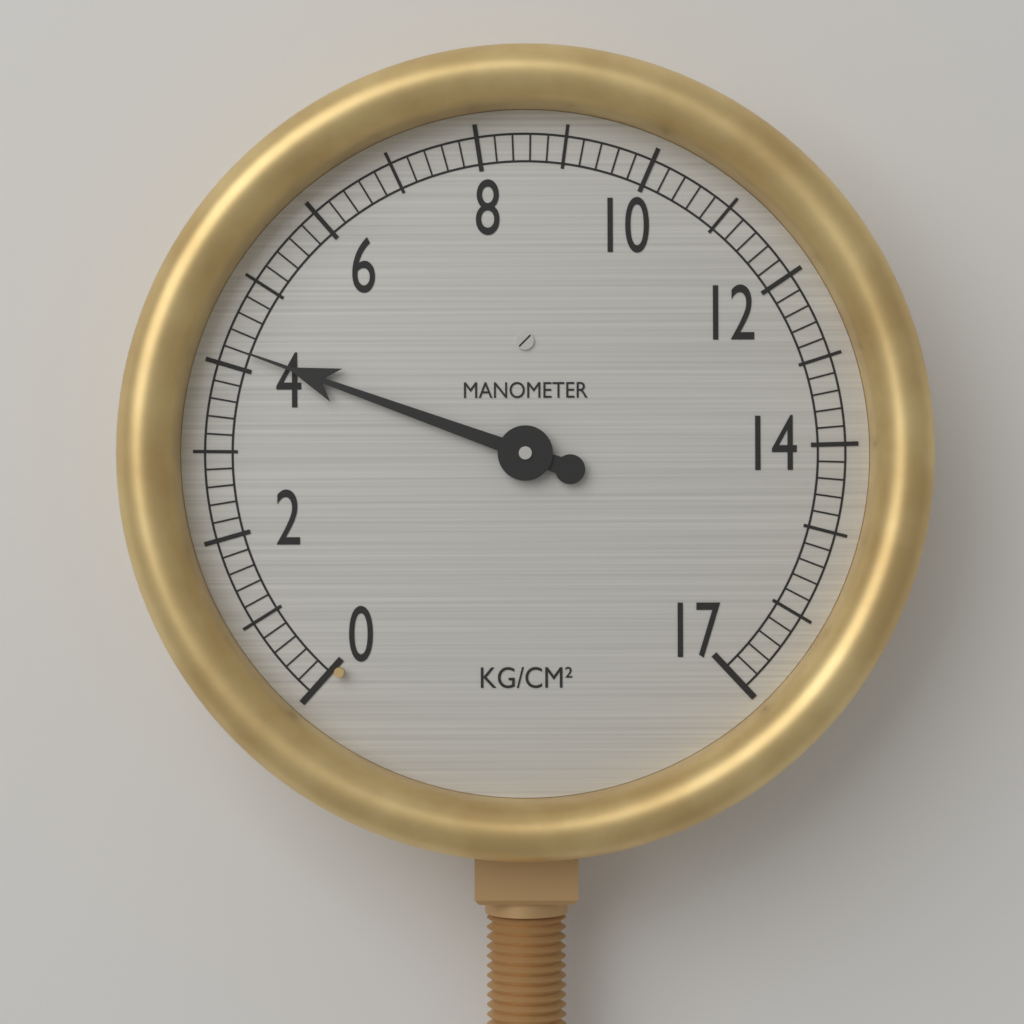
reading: 4.2 kg/cm²
